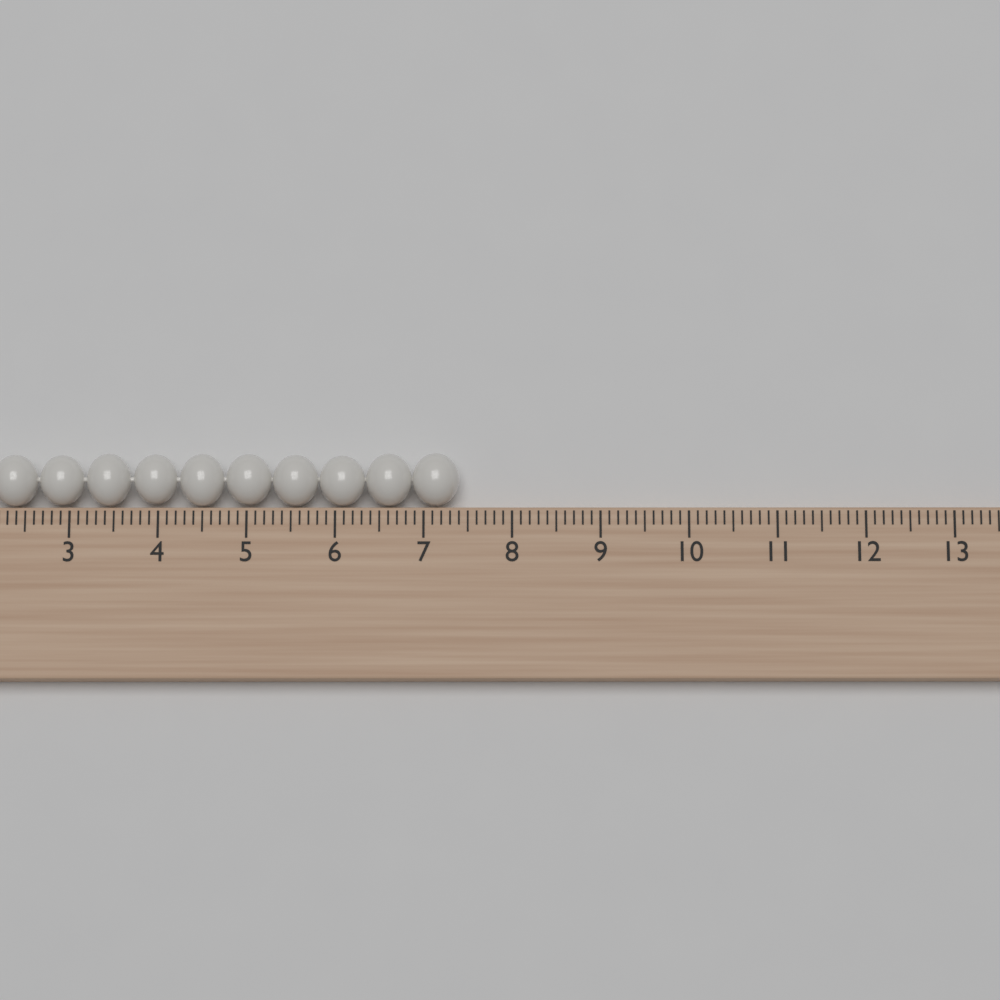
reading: 7.4 cm
